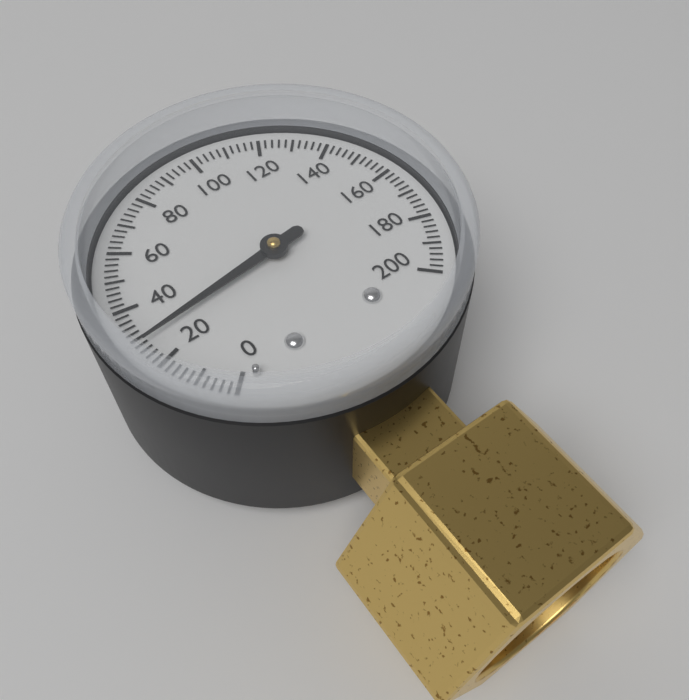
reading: 28 (no unit)
